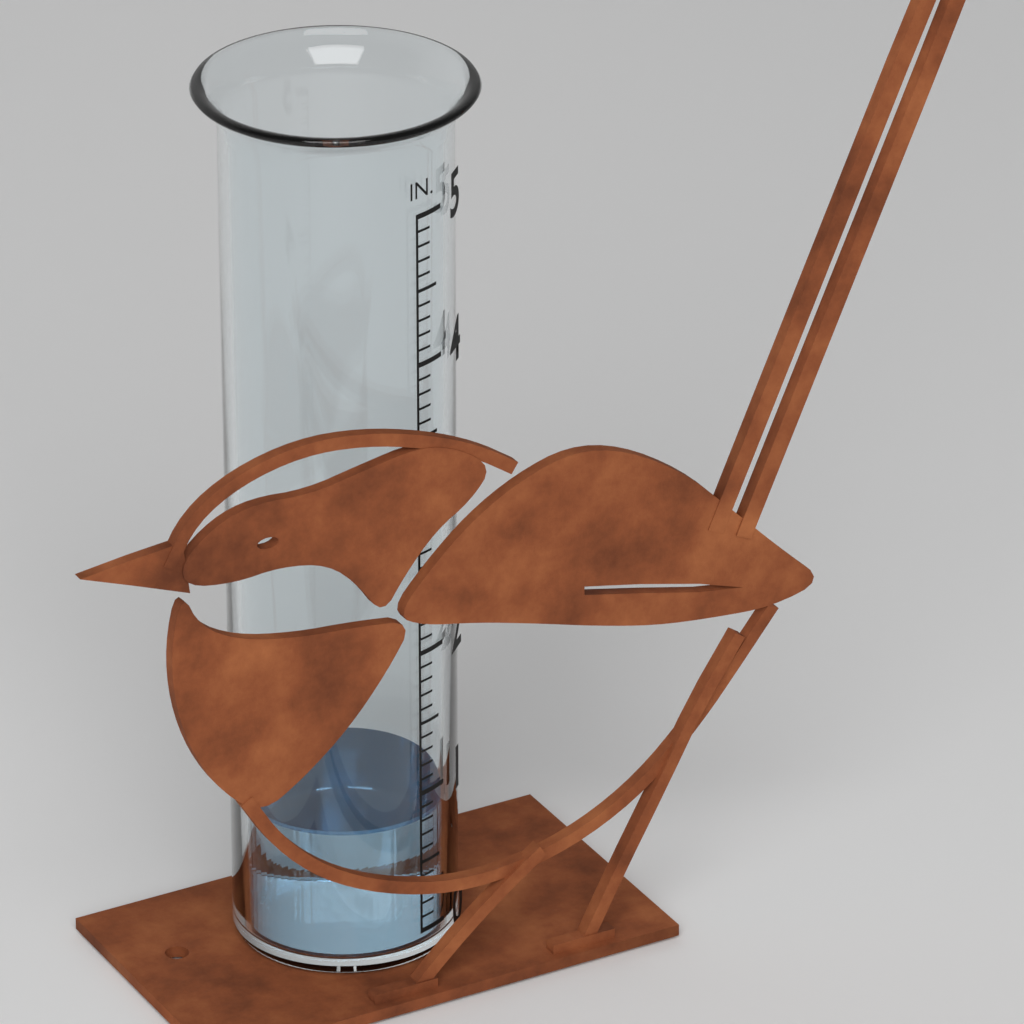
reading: 0.8 in
